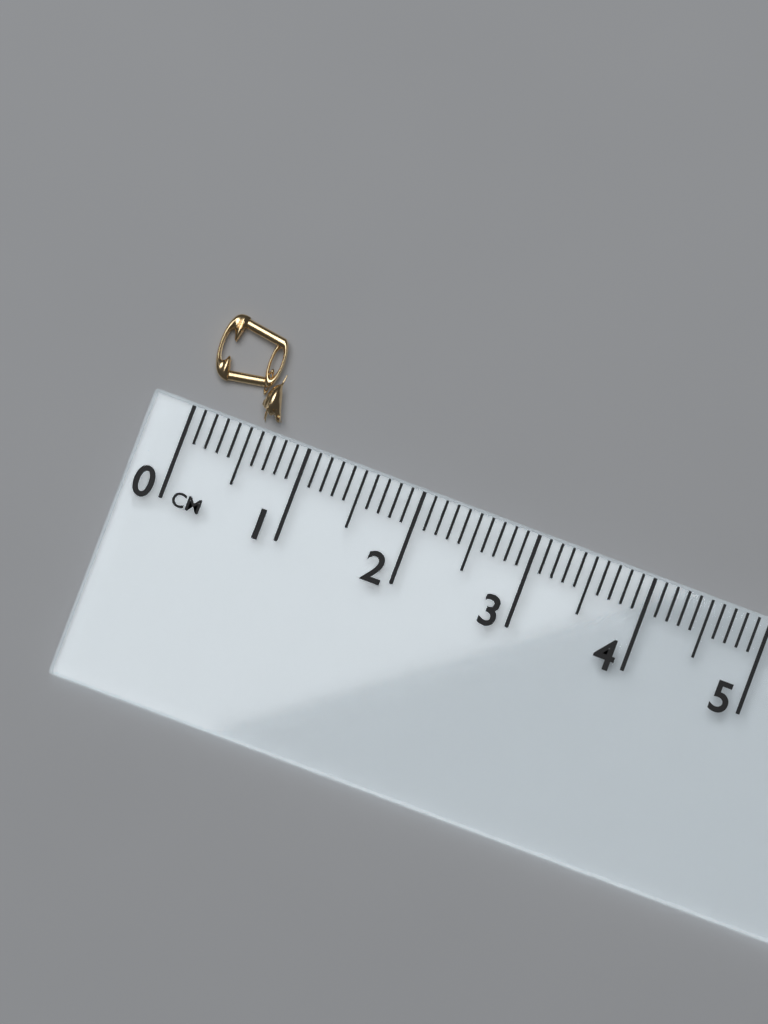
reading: 0.7 cm
